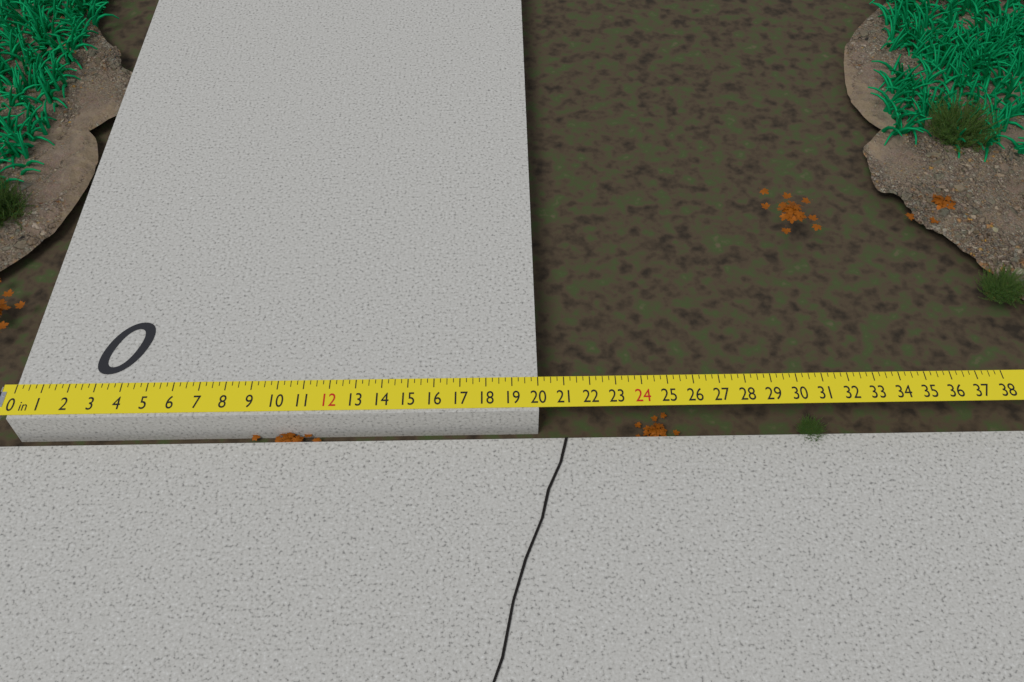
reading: 20.00 in
